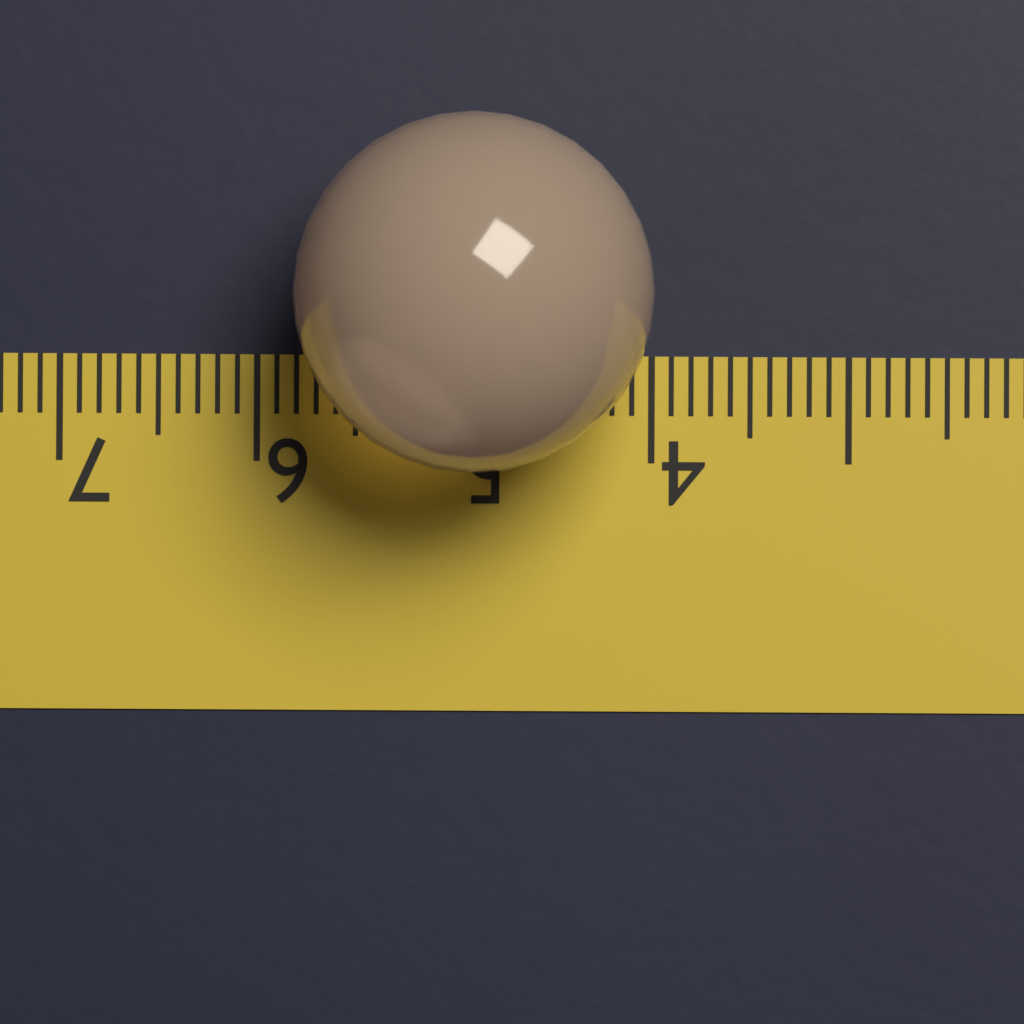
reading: 5.8 (no unit)
